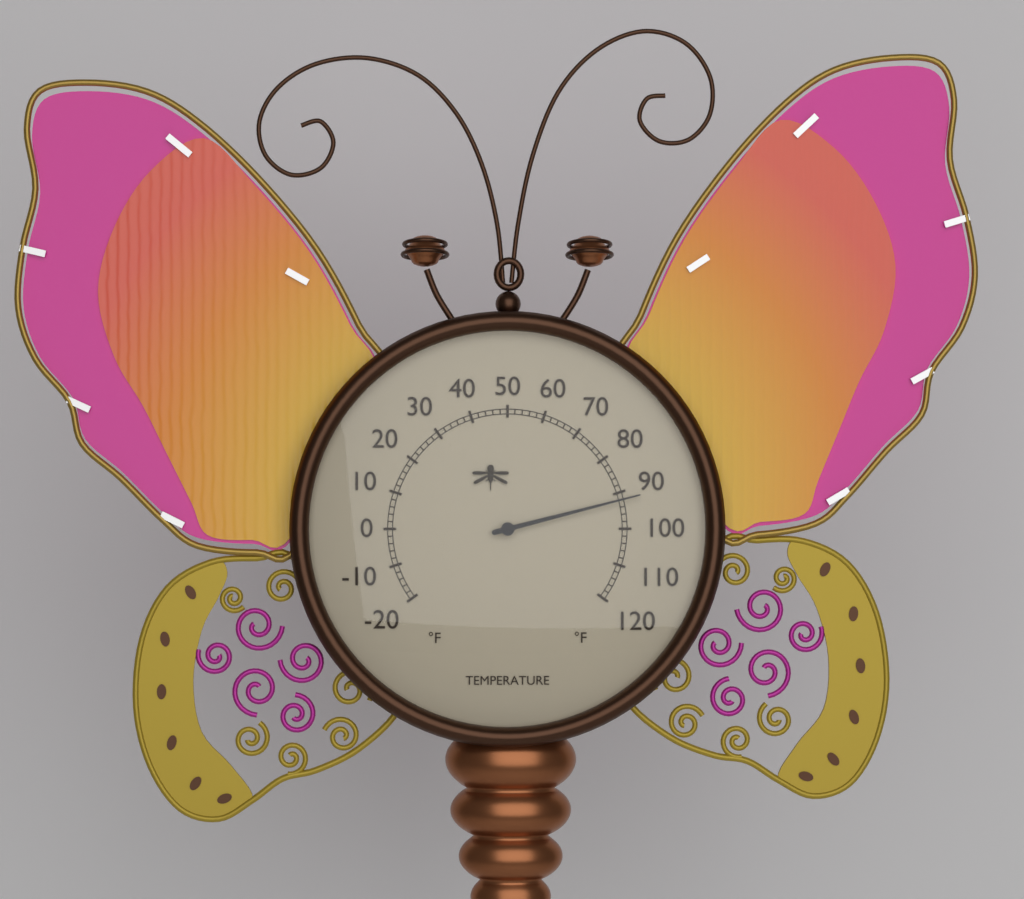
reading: 92 °F
